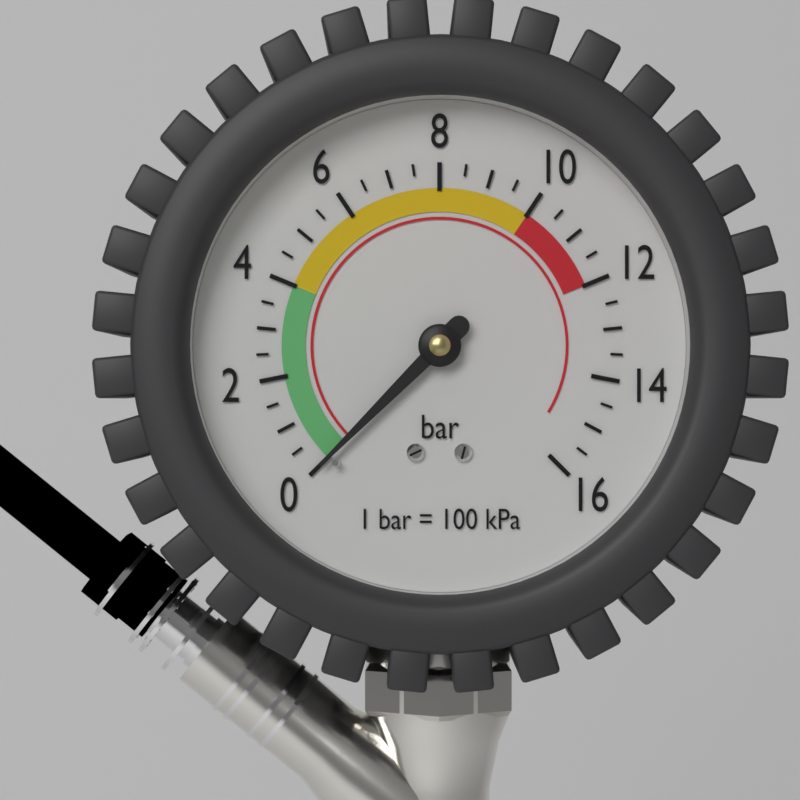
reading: 0.0 bar
